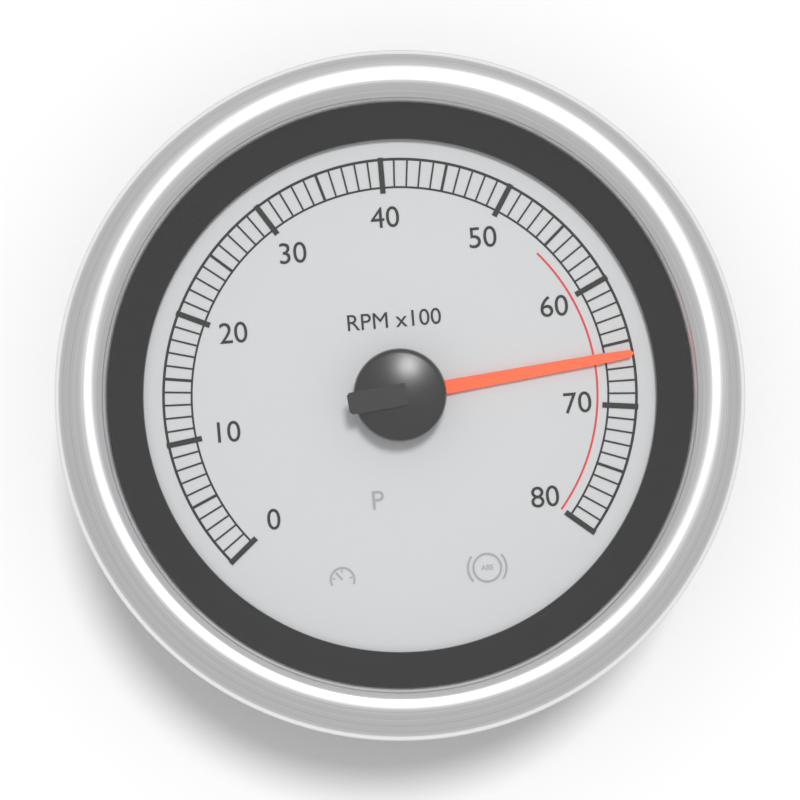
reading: 66 RPM x100
